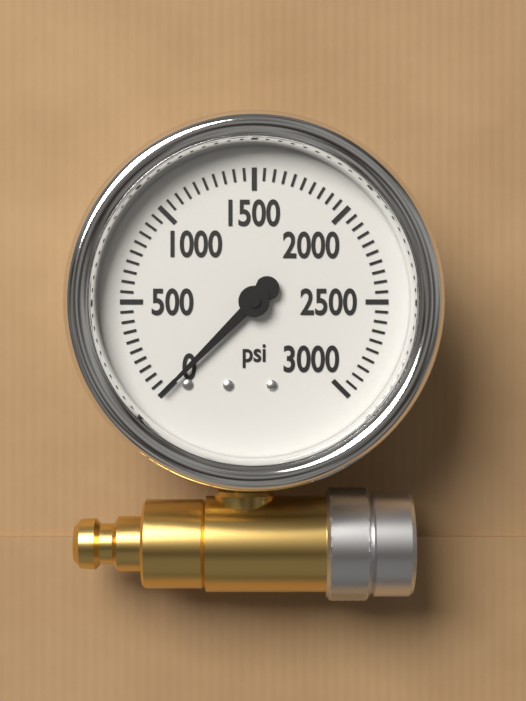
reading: 0 psi
